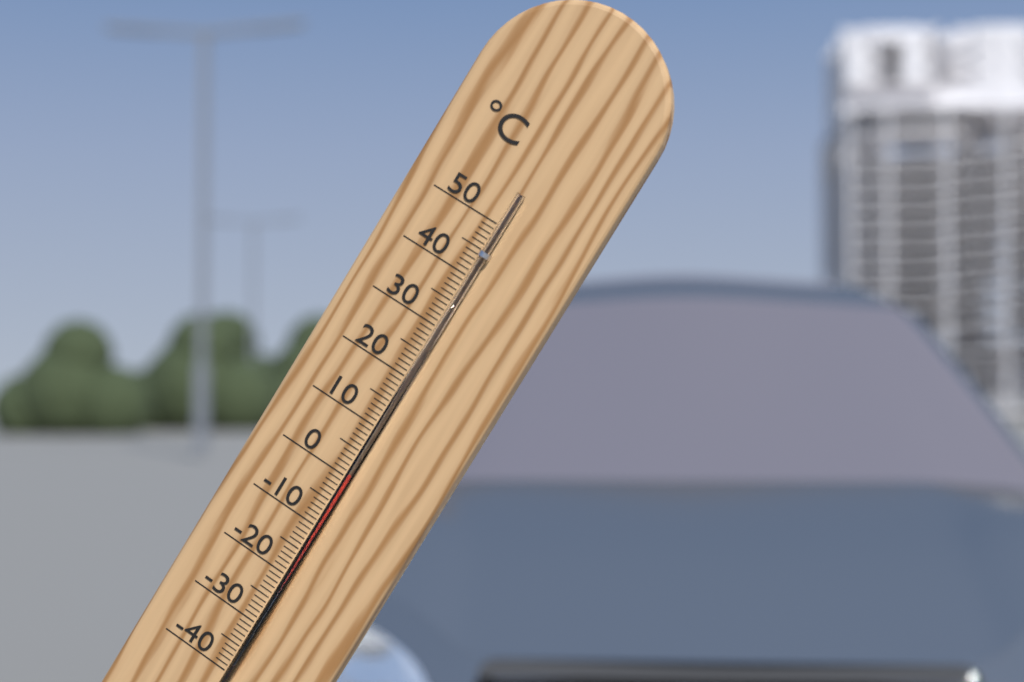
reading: 1 °C
